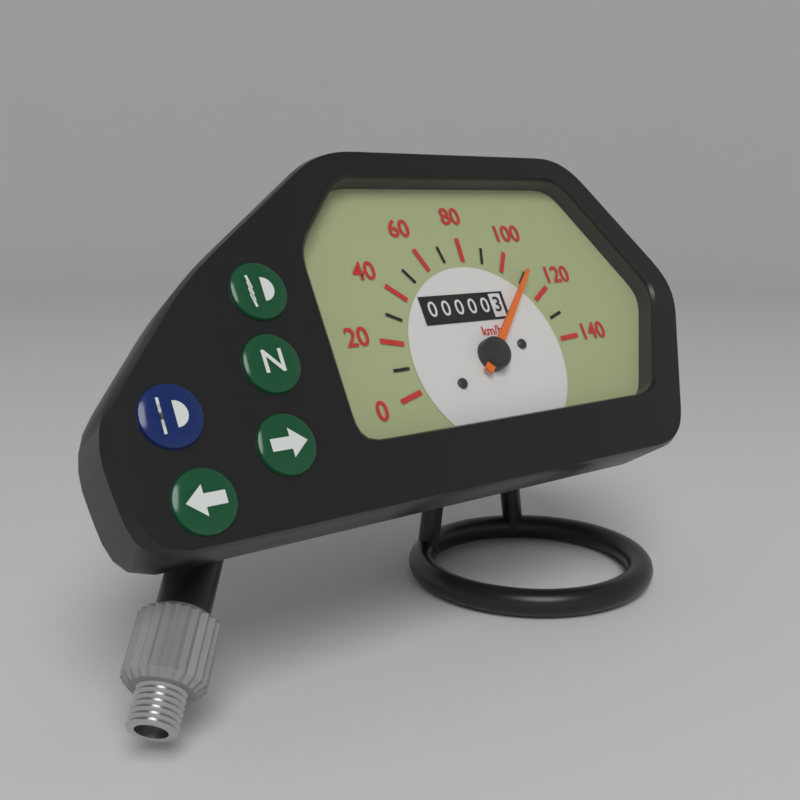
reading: 110 km/h
